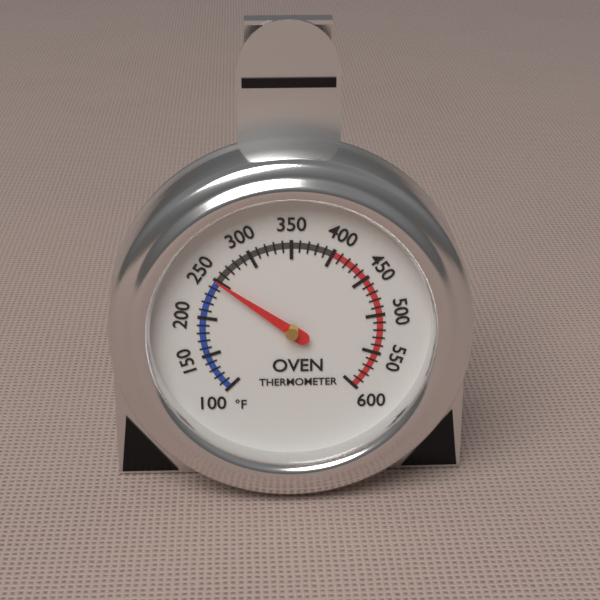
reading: 250 °F
